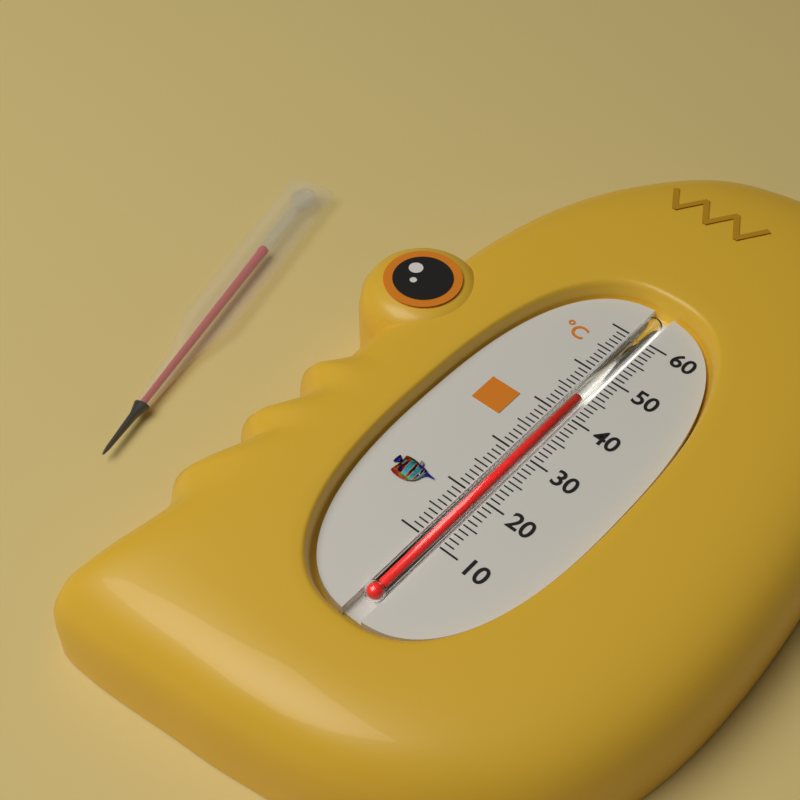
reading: 44 °C
